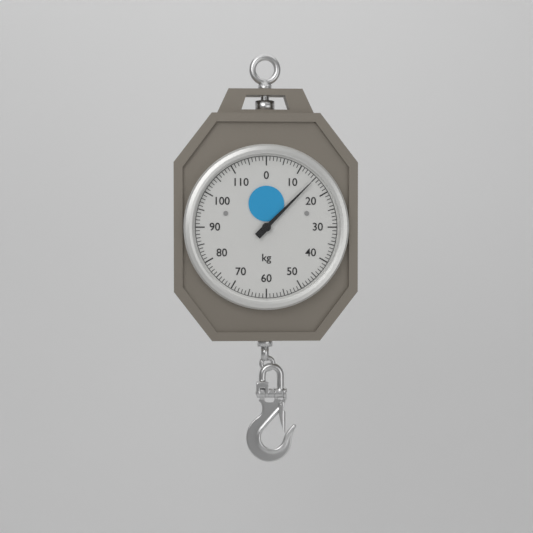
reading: 15 kg
